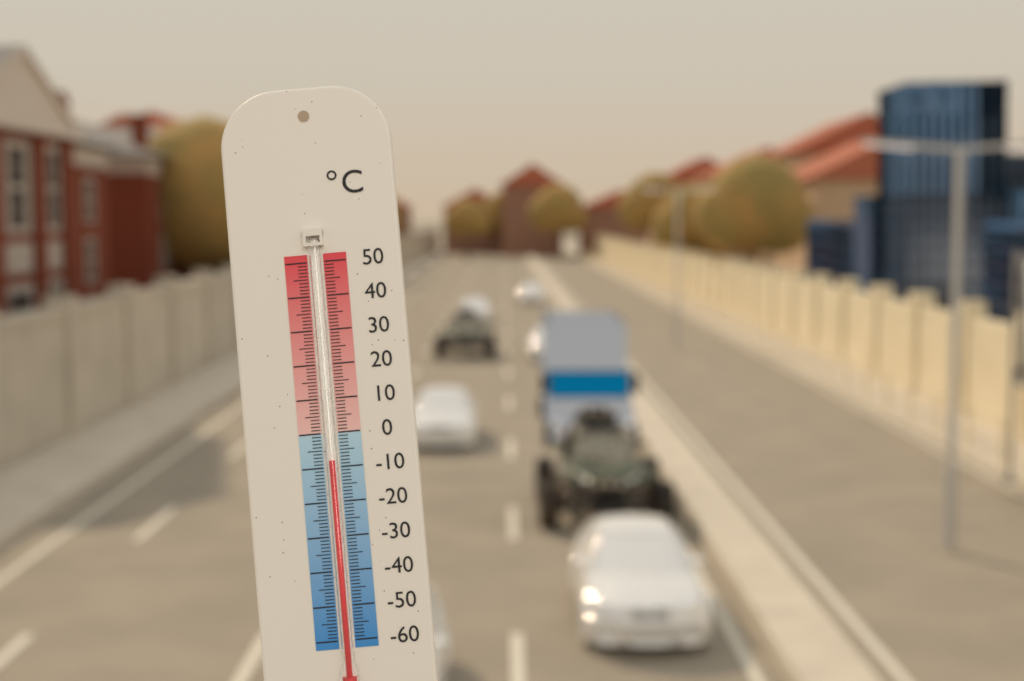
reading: -8 °C
